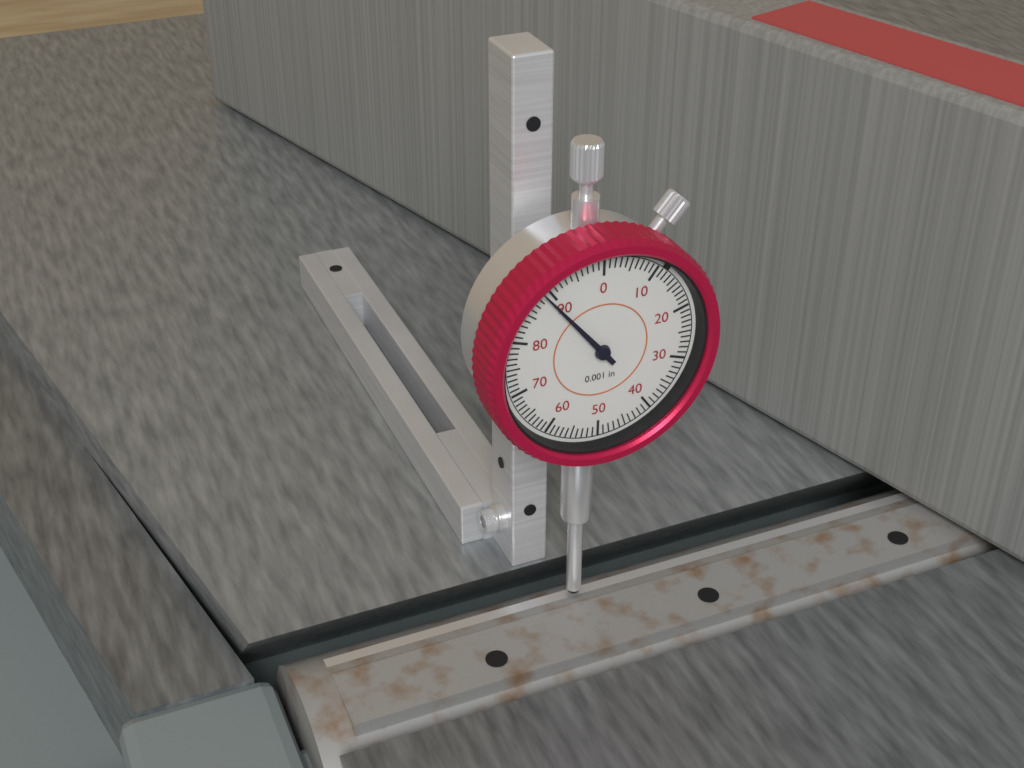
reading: 0.089 in
